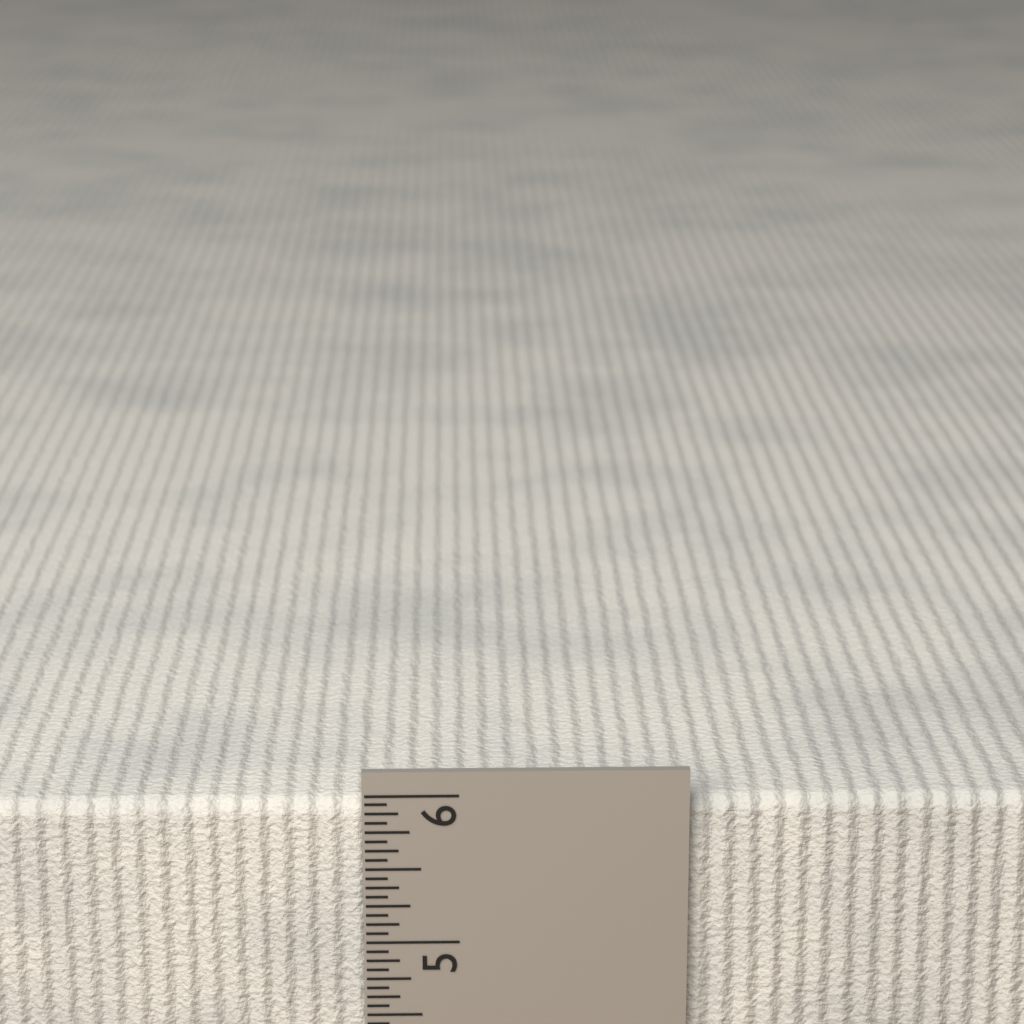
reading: 5.9375 in
